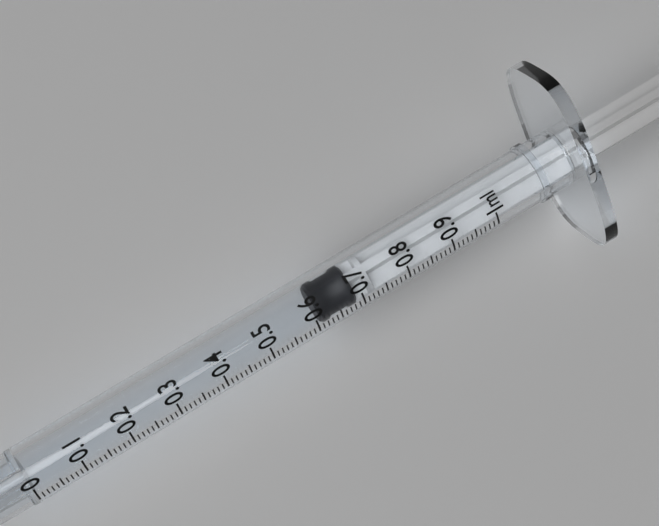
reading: 0.61 ml
